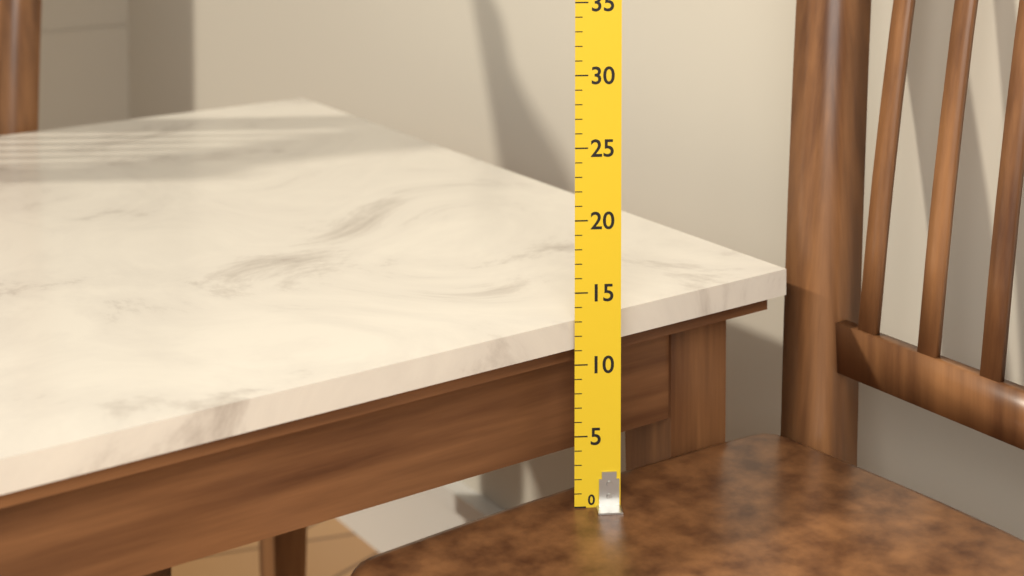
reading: 13 (no unit)
